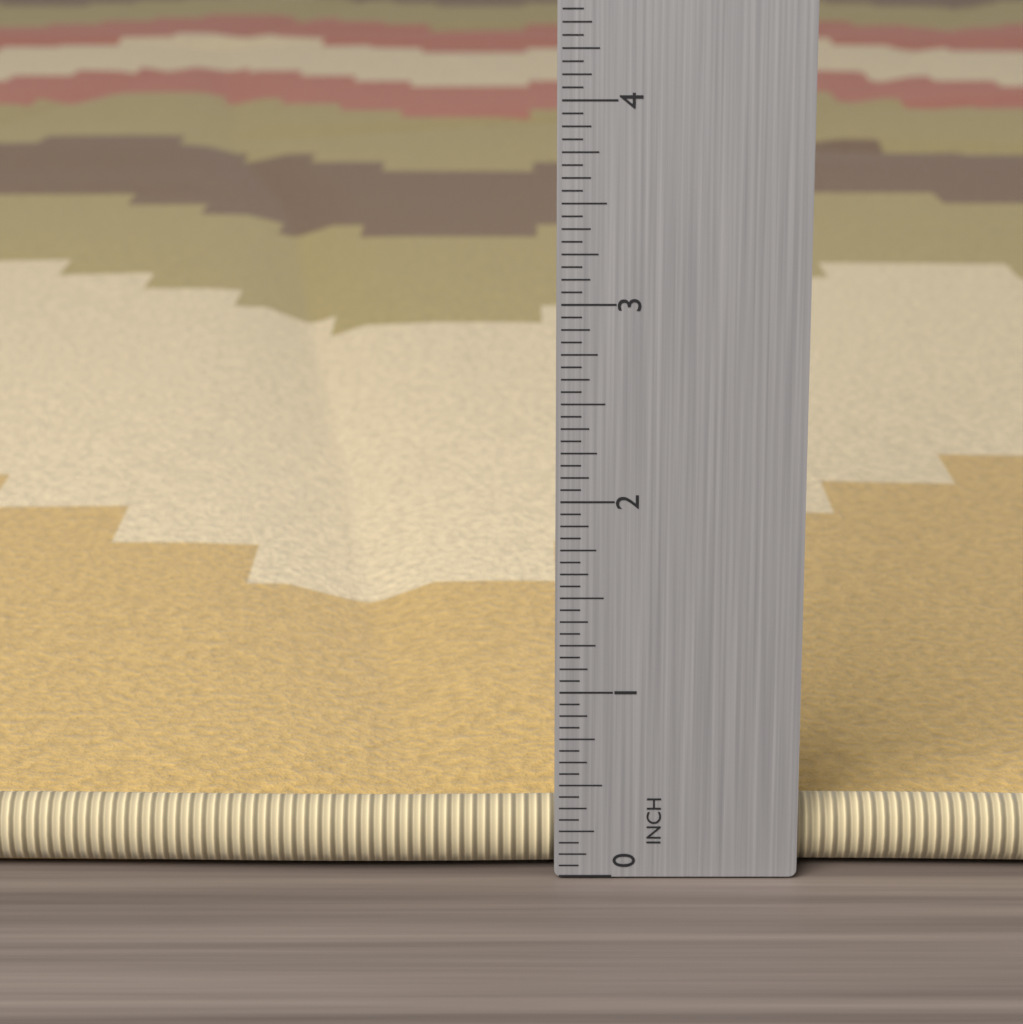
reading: 0.4500 in
